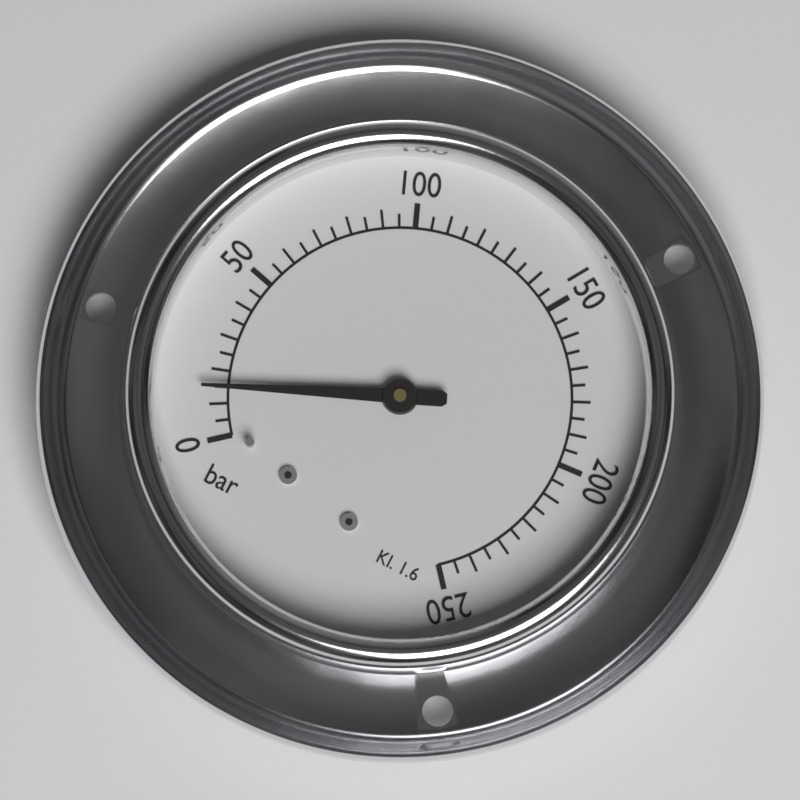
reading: 15 bar
